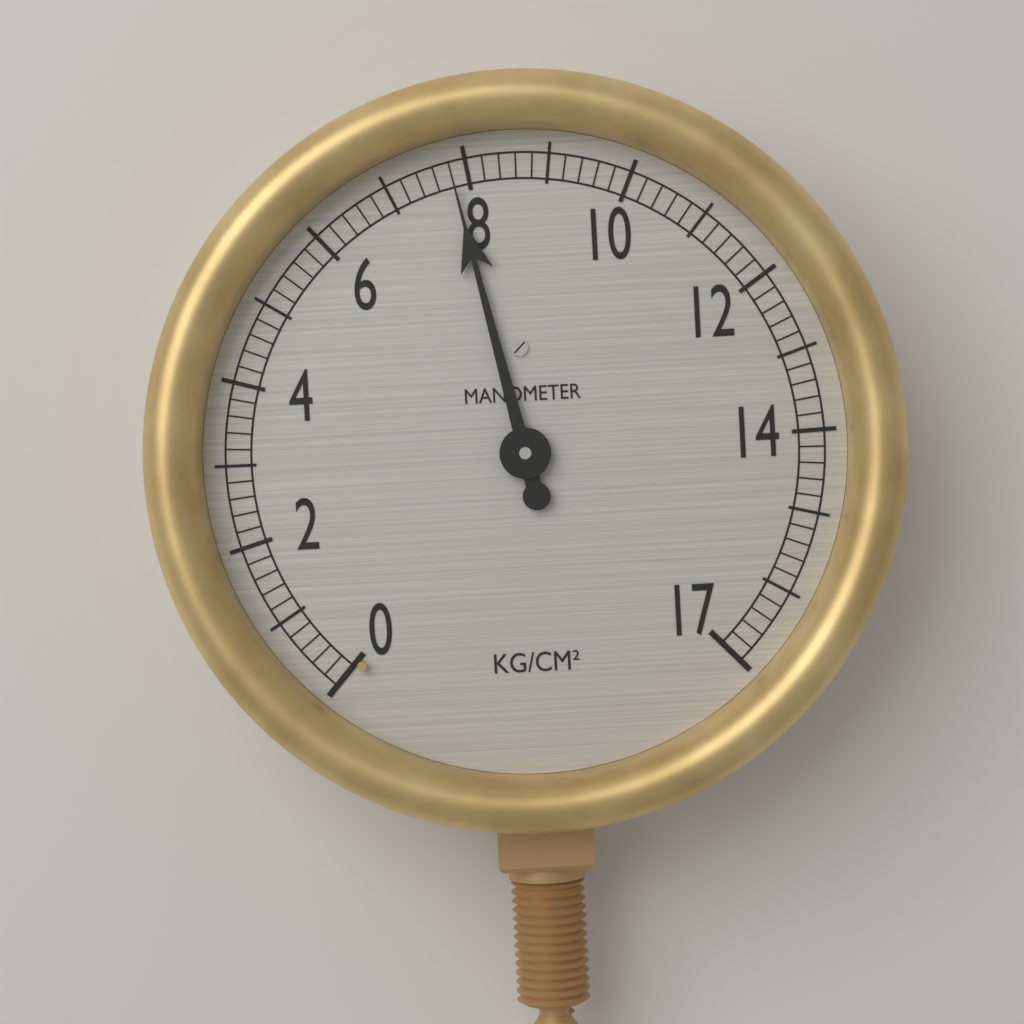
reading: 7.8 kg/cm²
